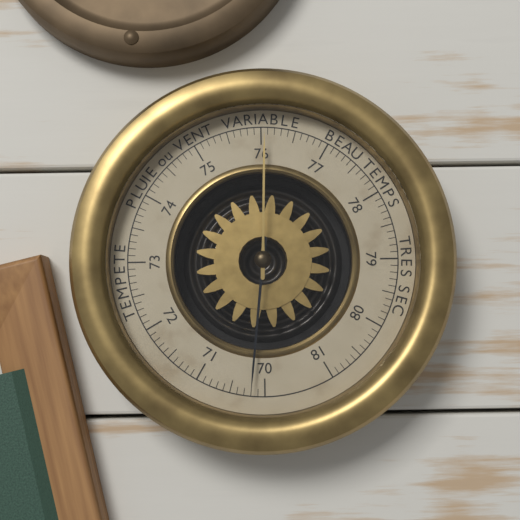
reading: 70.2 (no unit)
